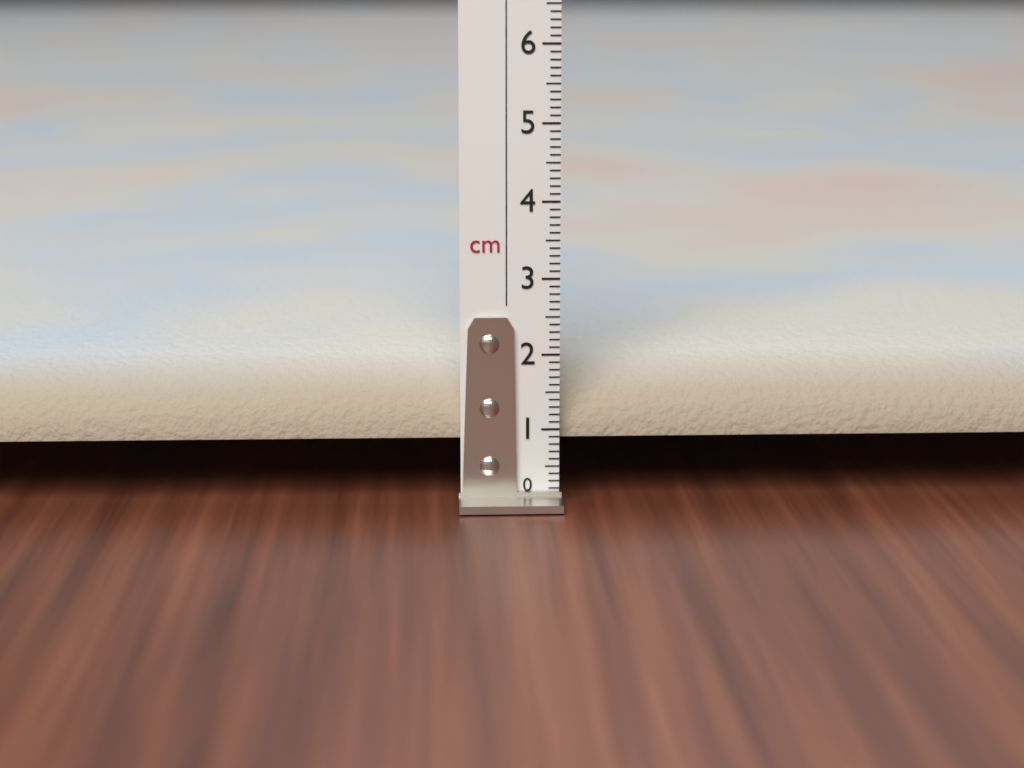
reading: 2.1 cm
